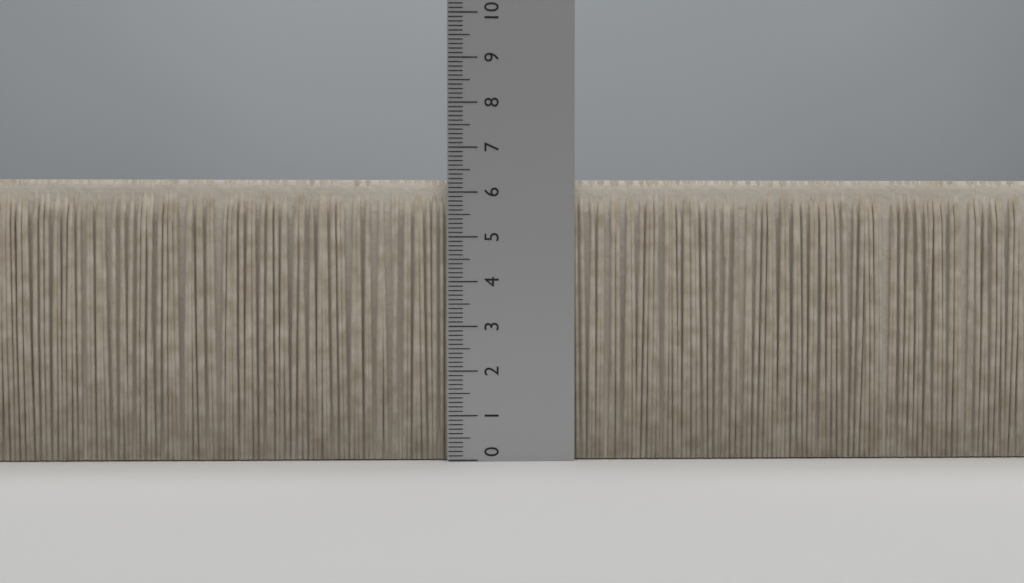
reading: 6.3 (no unit)
